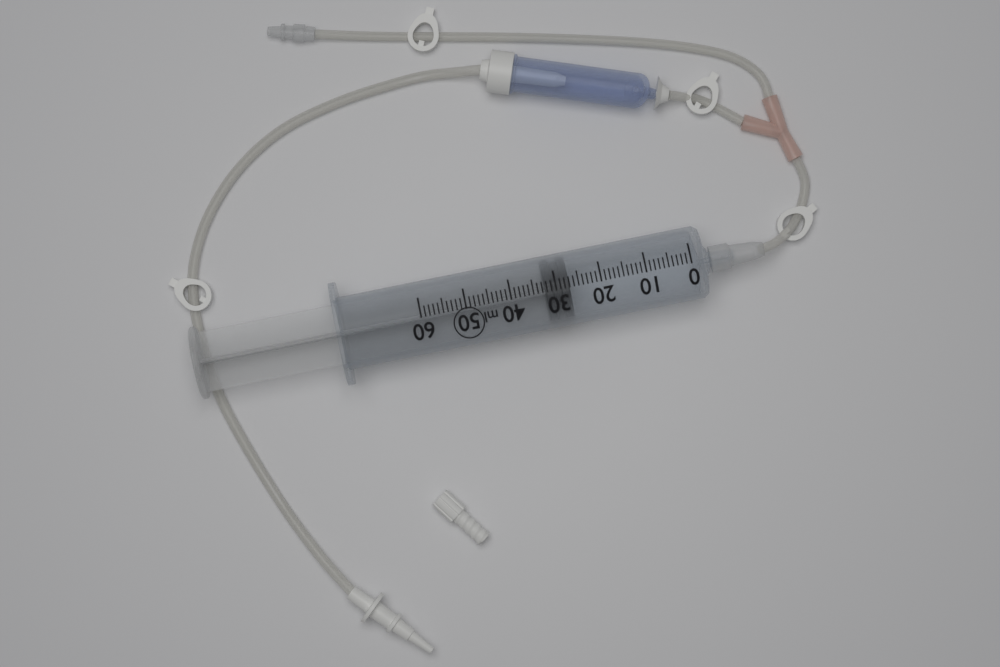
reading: 27 ml
